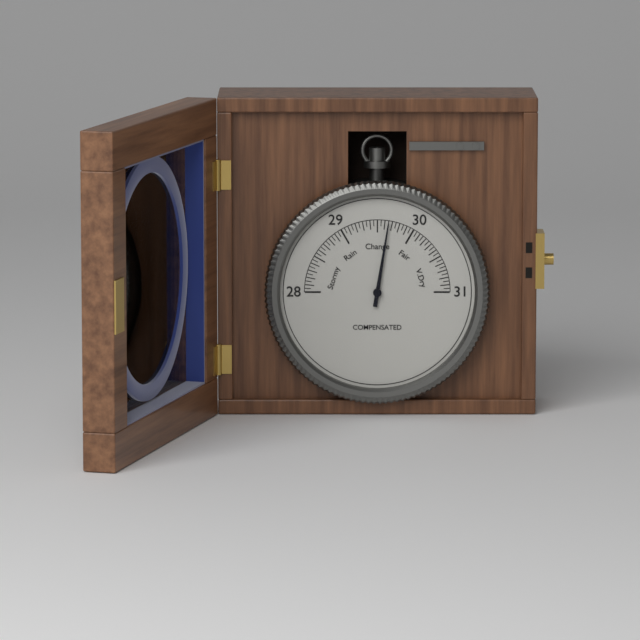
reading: 29.65 (no unit)
